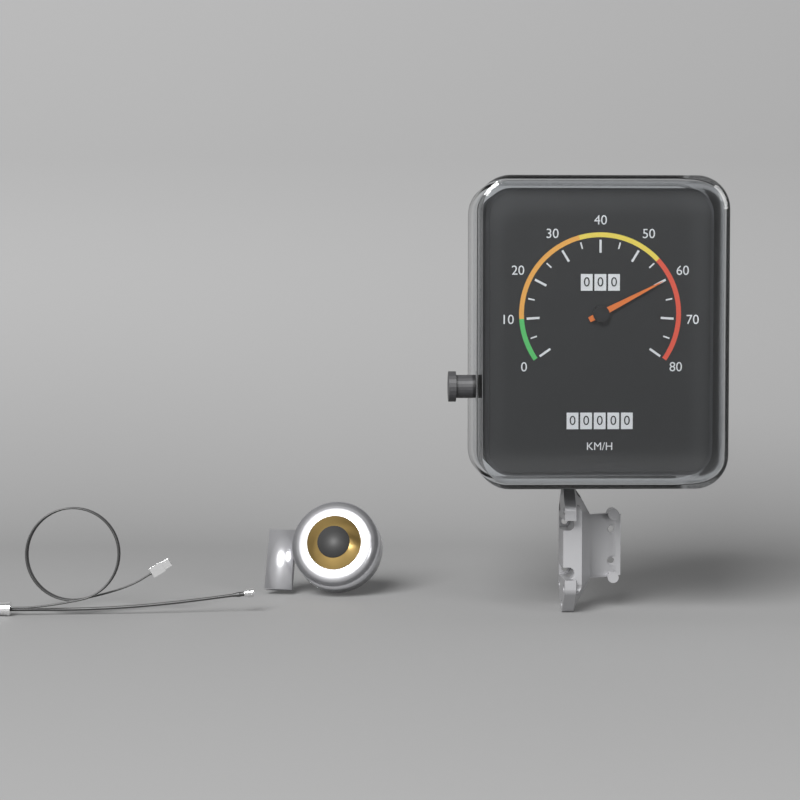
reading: 60 km/h
